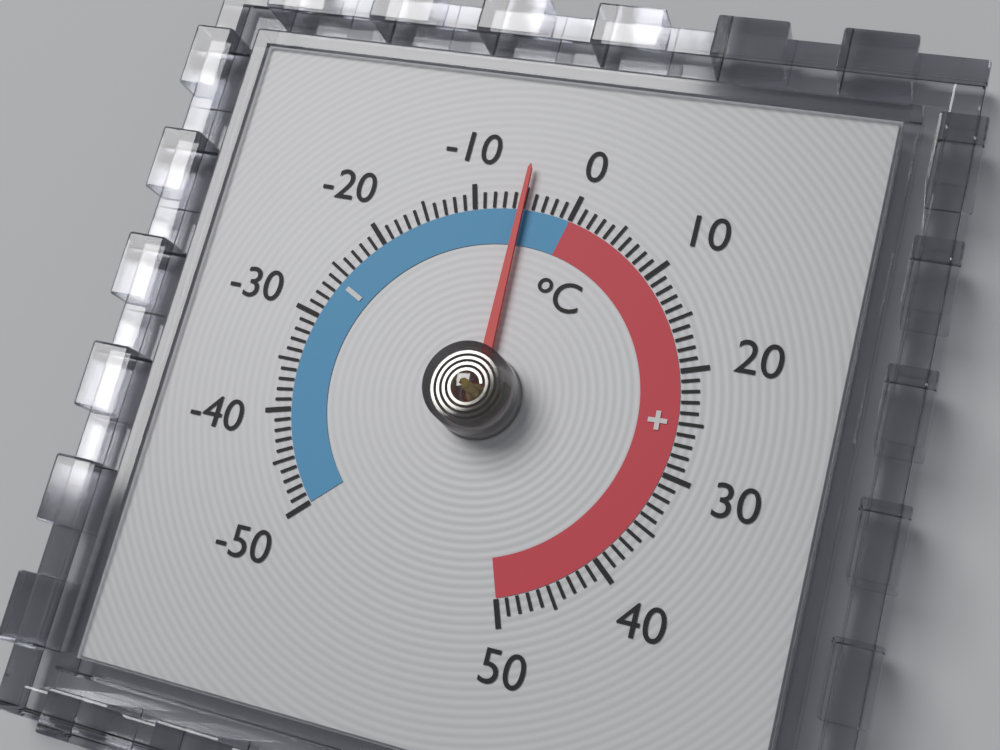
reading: -5 °C
